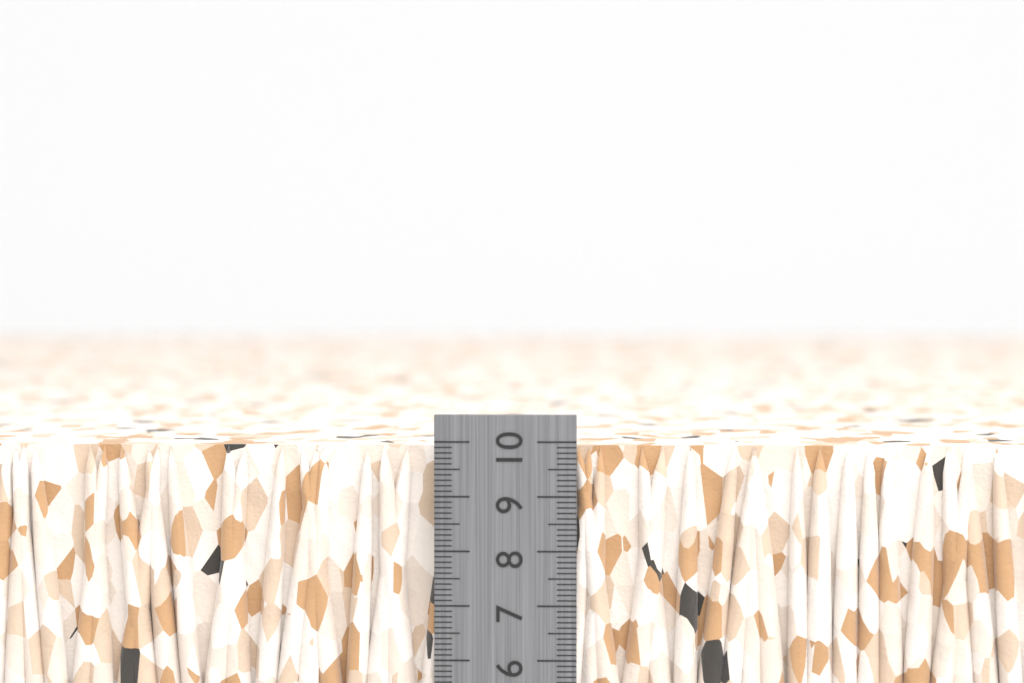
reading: 9.9 cm
